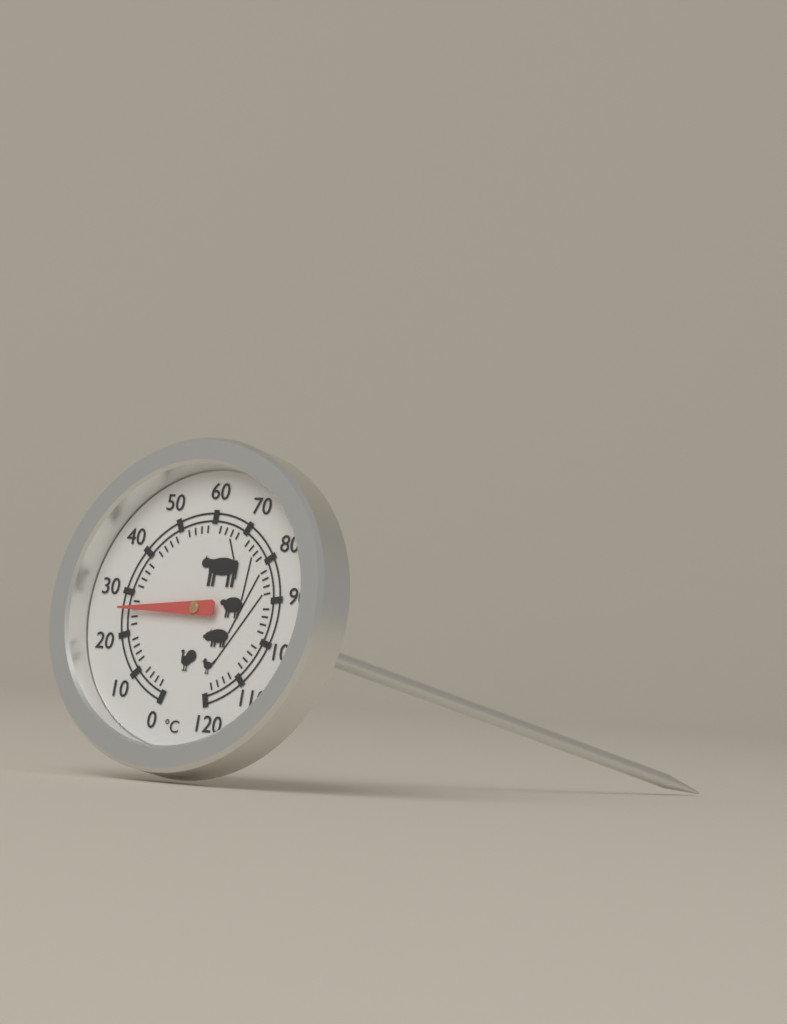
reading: 26 °C
